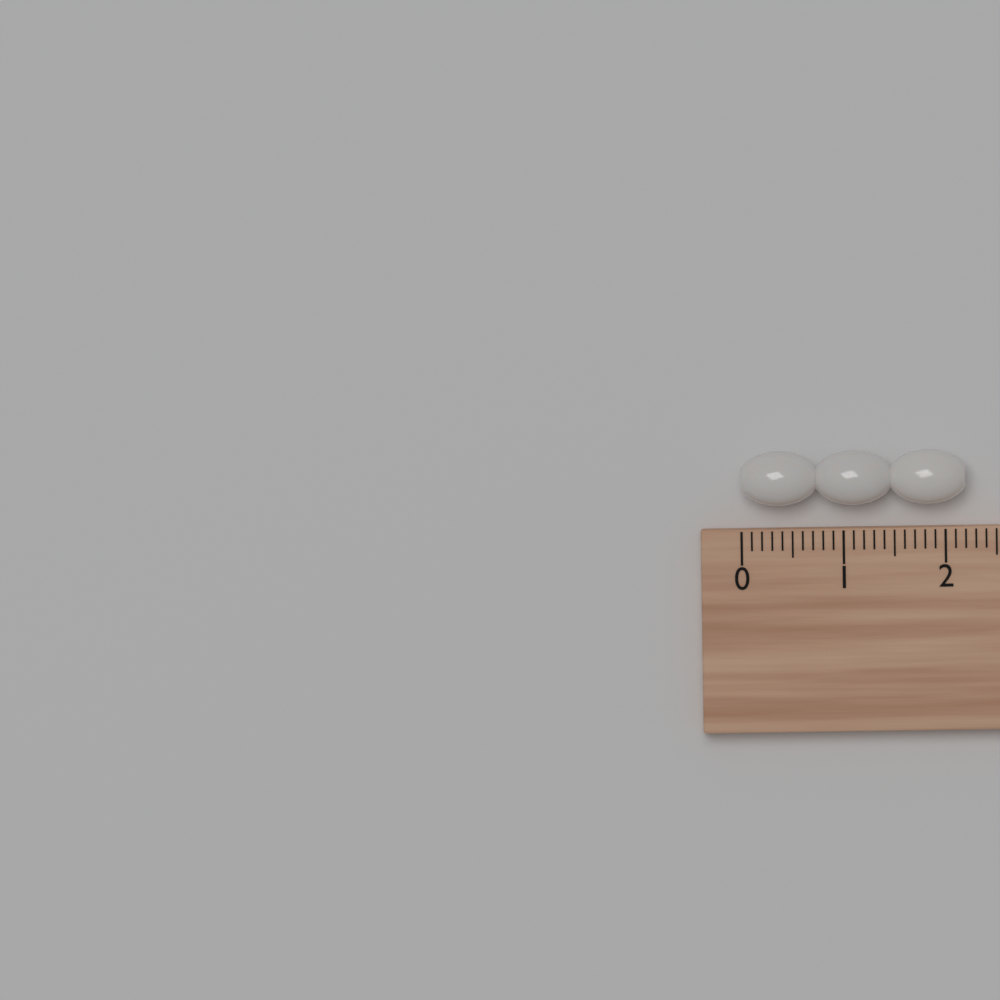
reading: 2.2 cm
